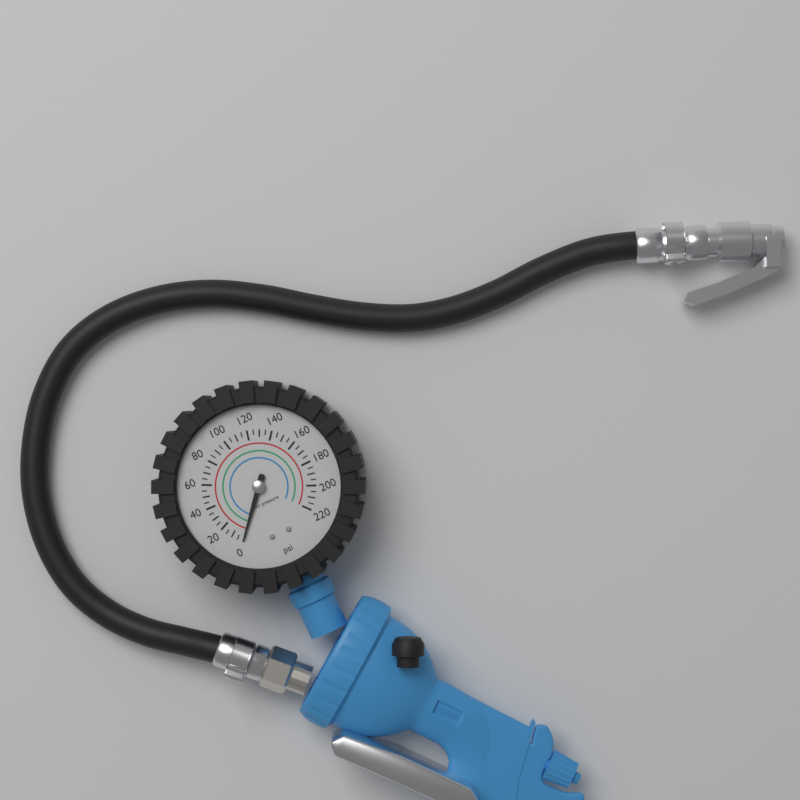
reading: 0 psi
